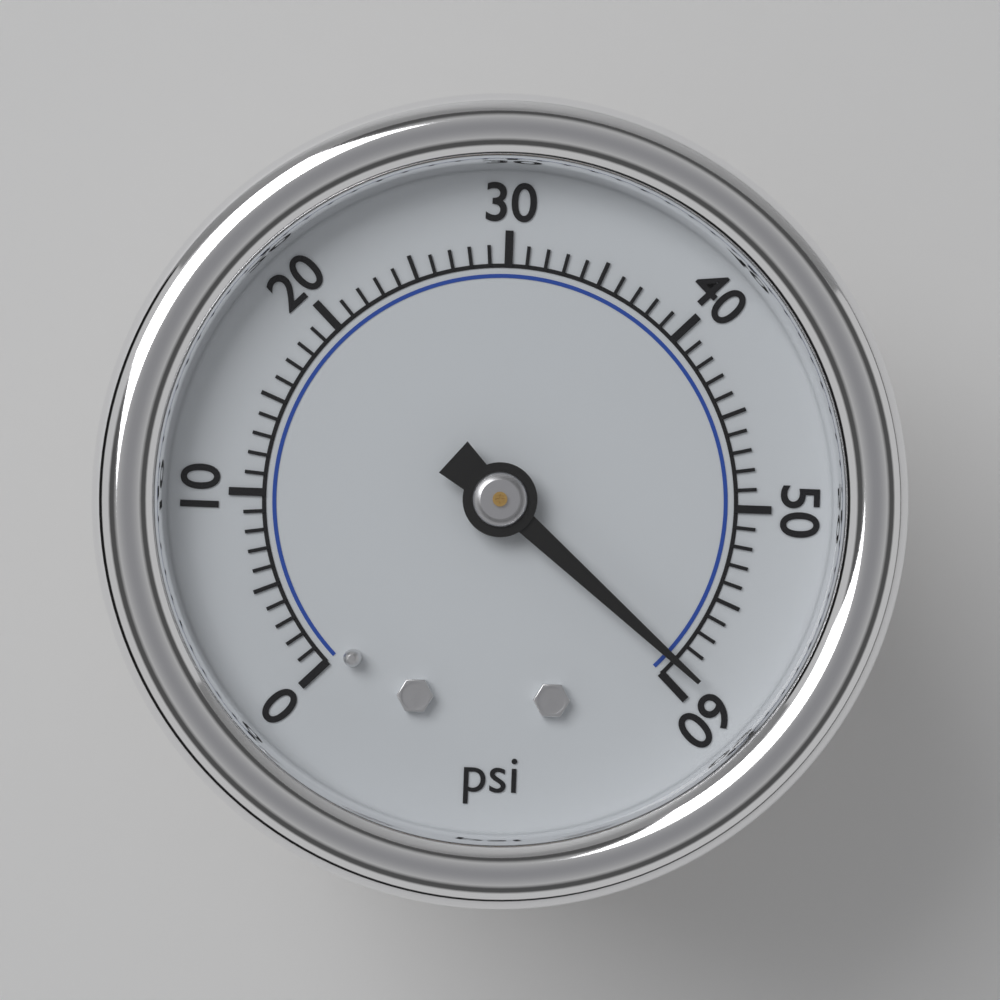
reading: 59 psi
